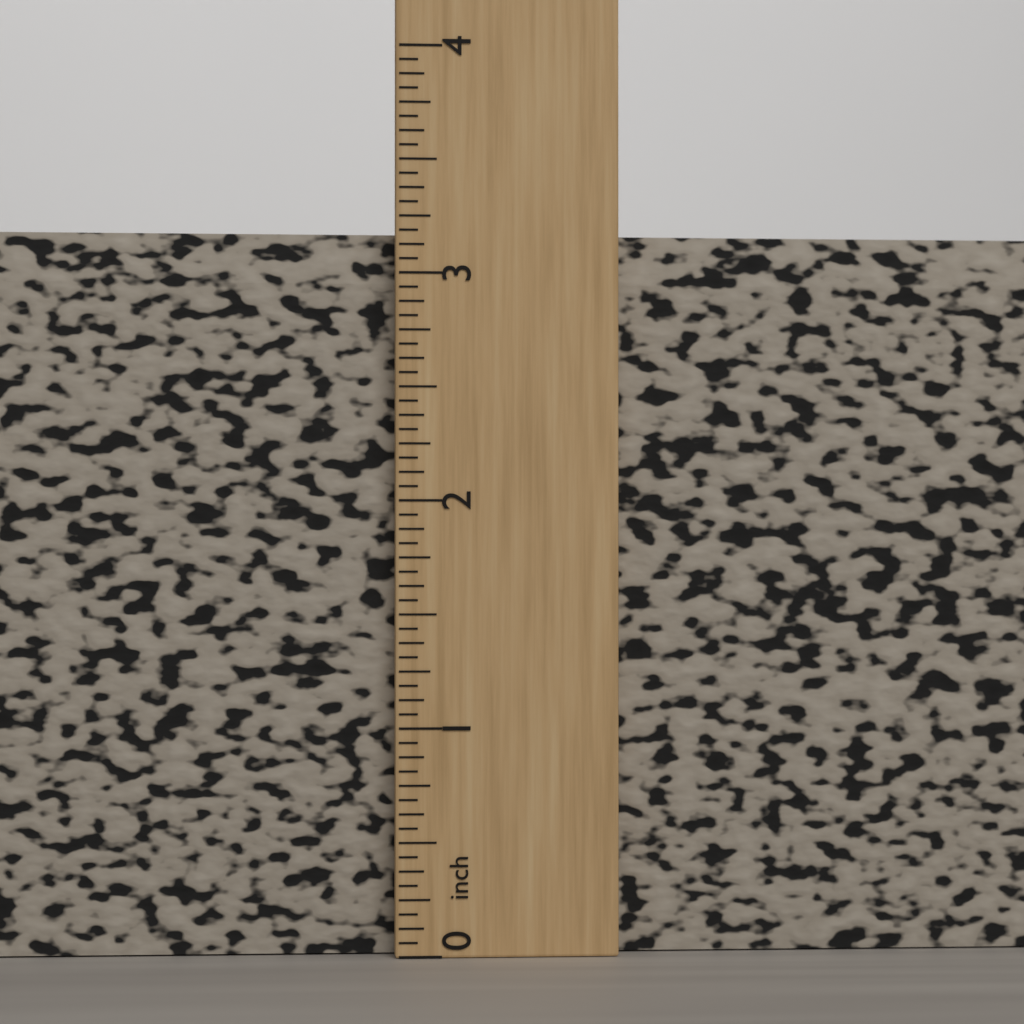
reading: 3.1875 inch
